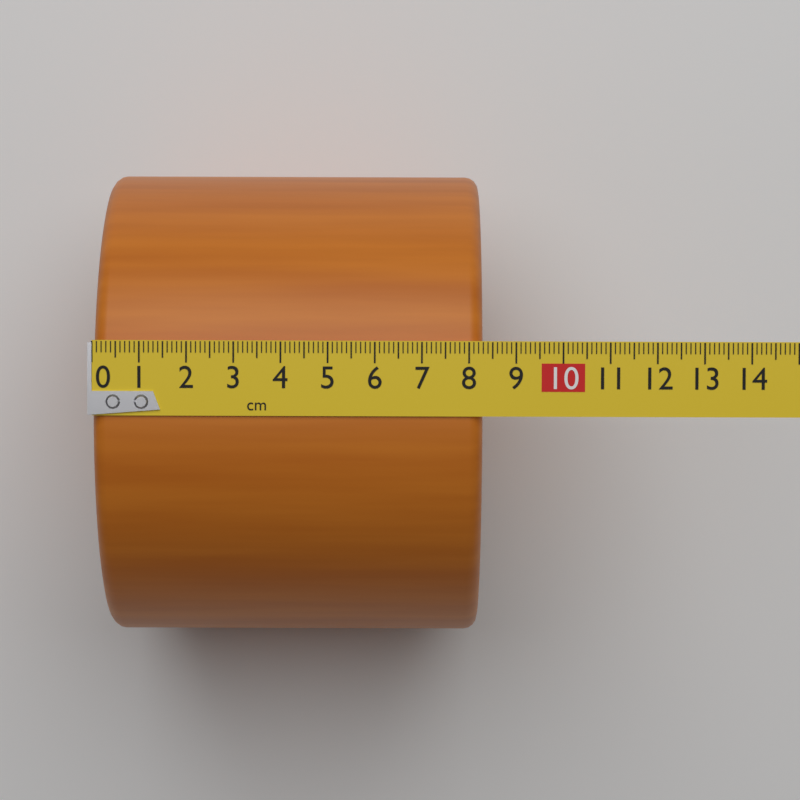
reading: 8.3 cm
